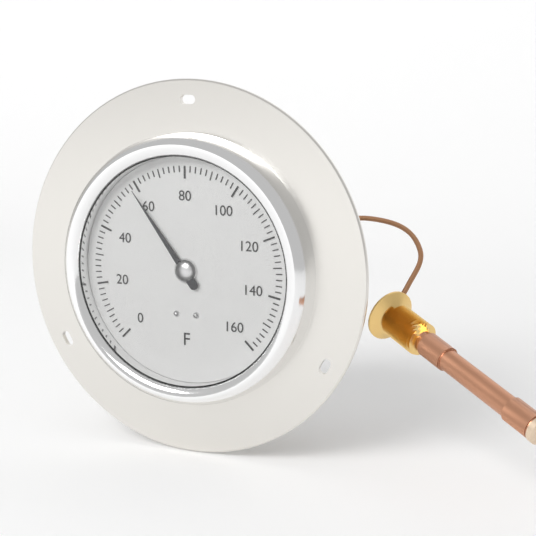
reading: 58 °F
